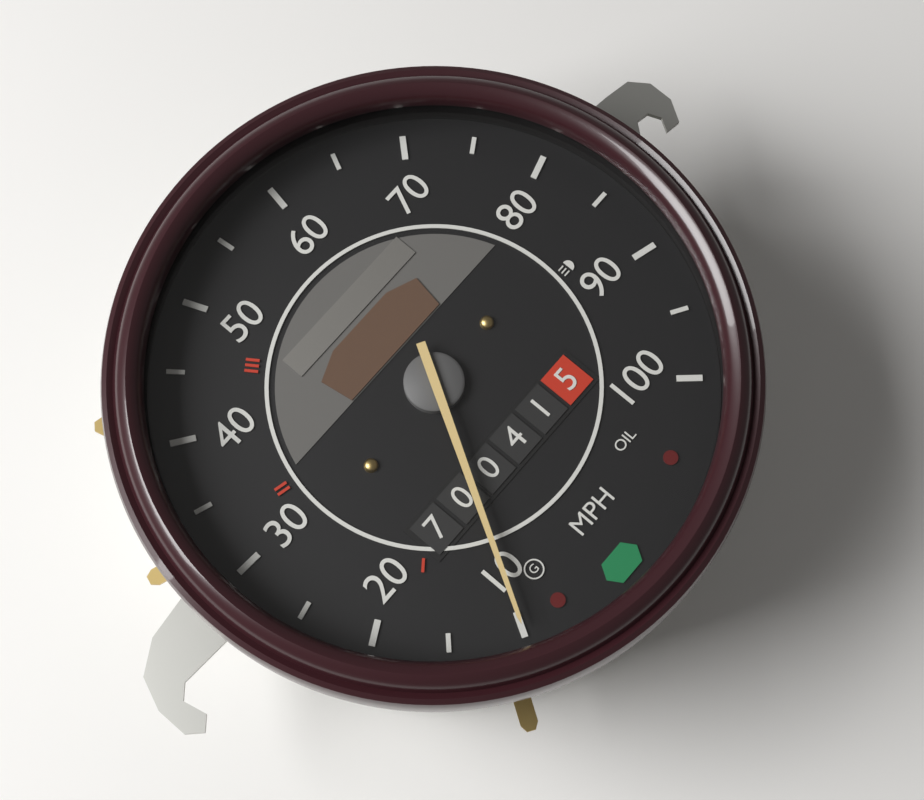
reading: 10 mph
